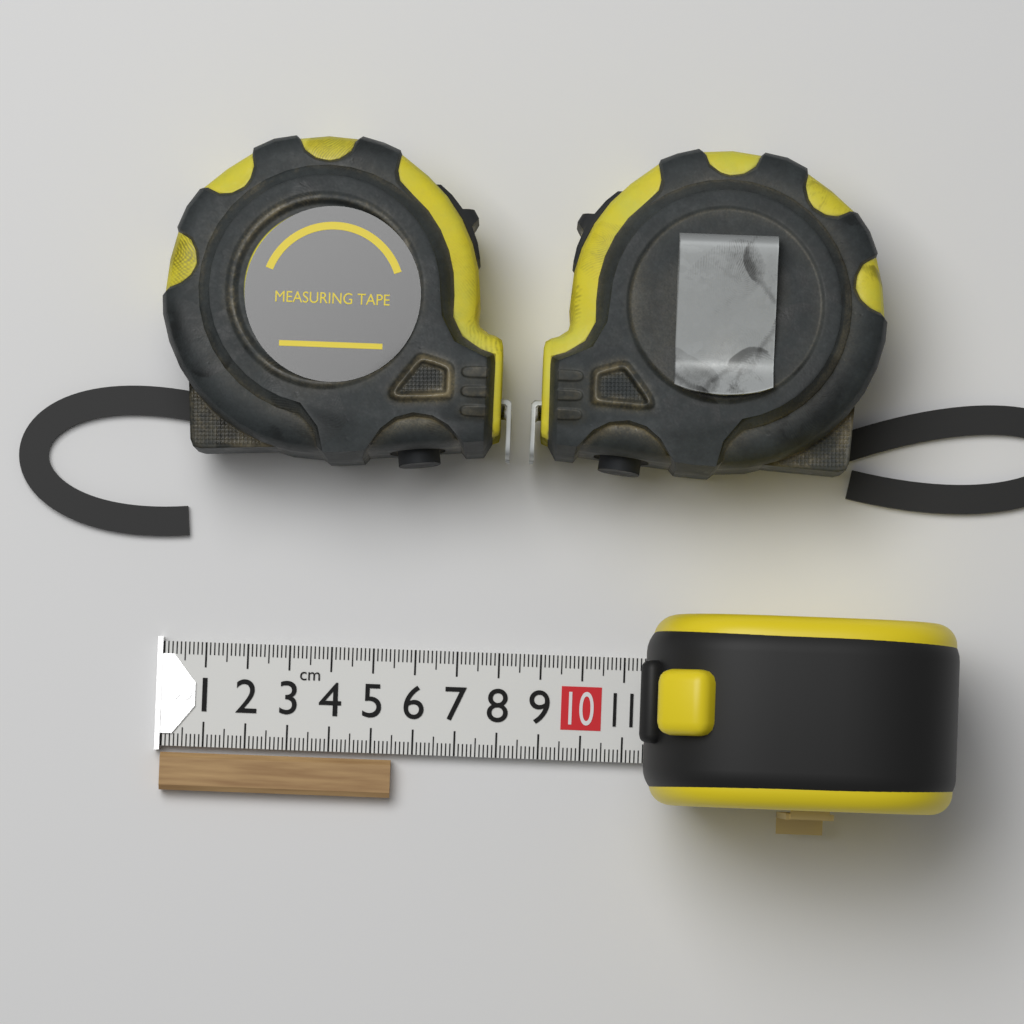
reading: 5.5 cm
